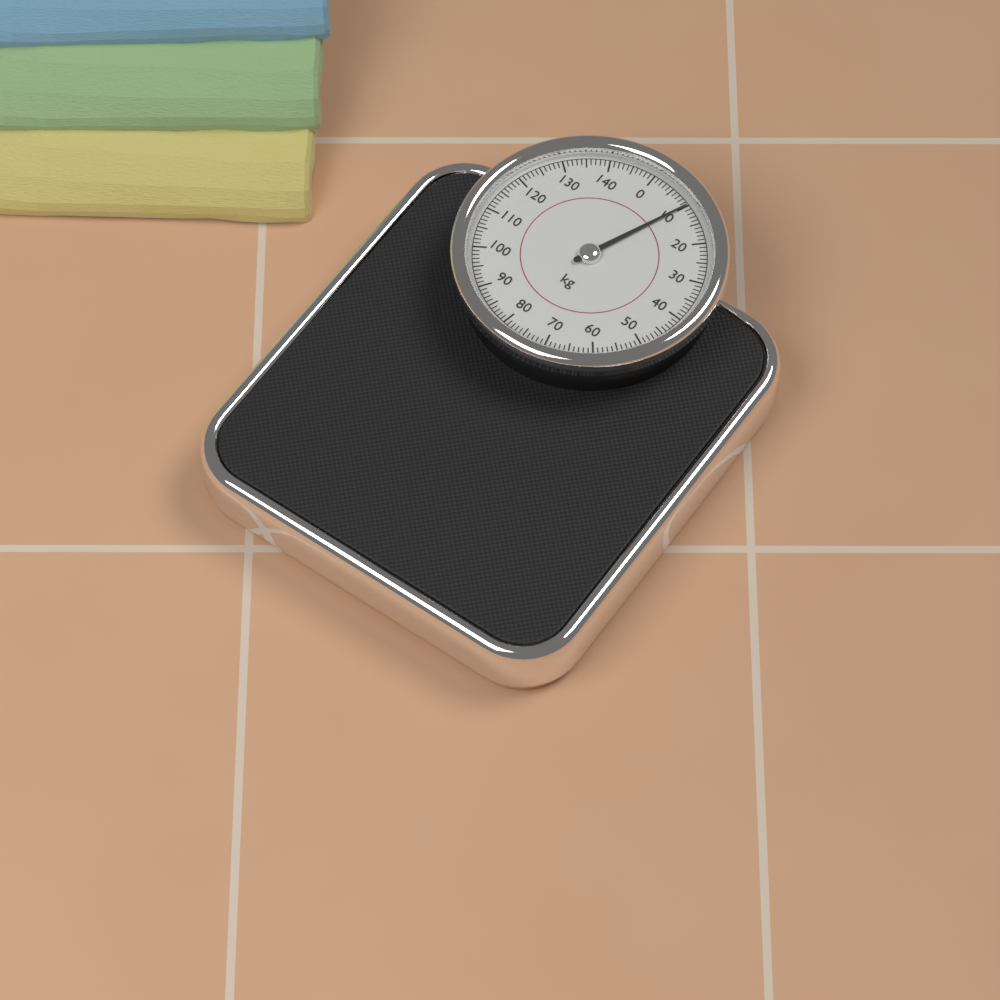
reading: 10 kg
